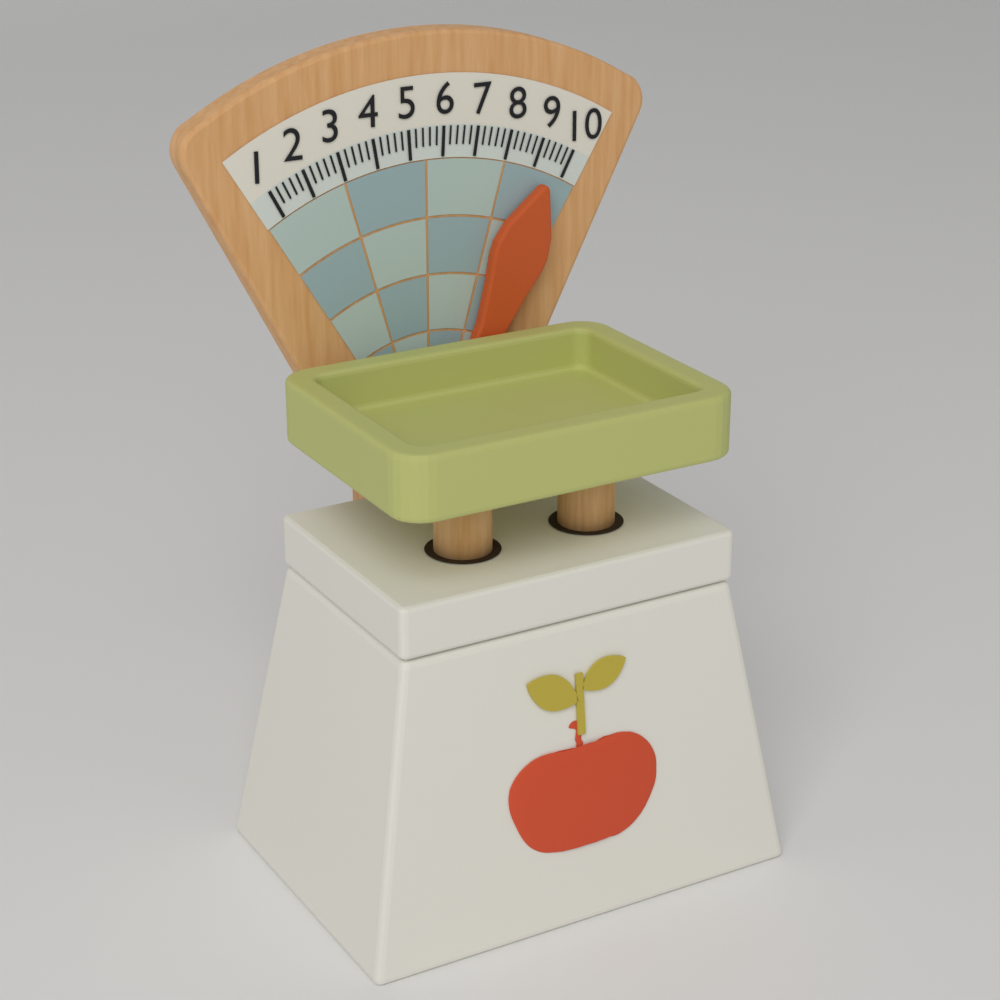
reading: 9.4 (no unit)
